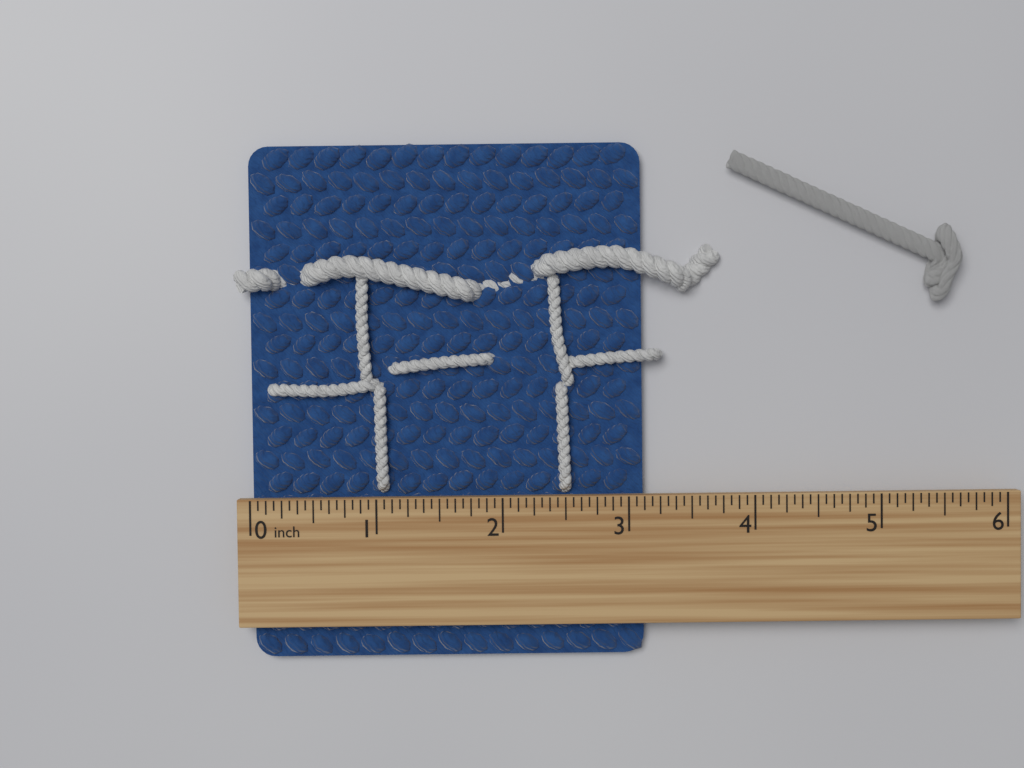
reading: 3.1250 inch
